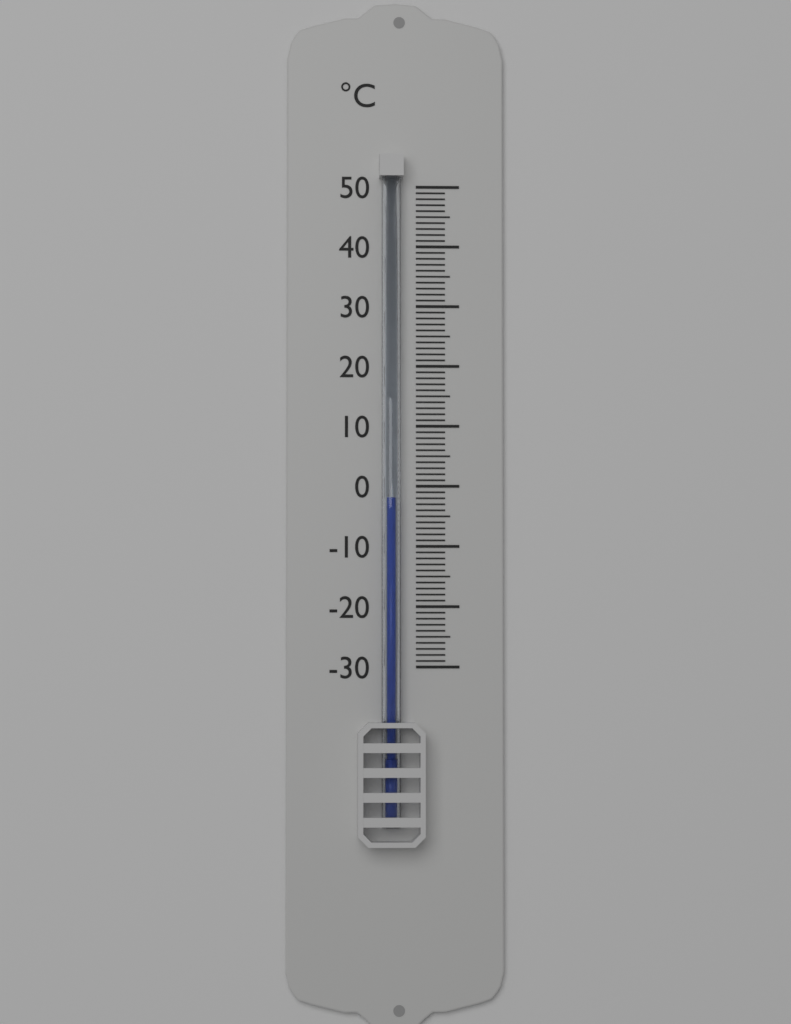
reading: -2 °C
